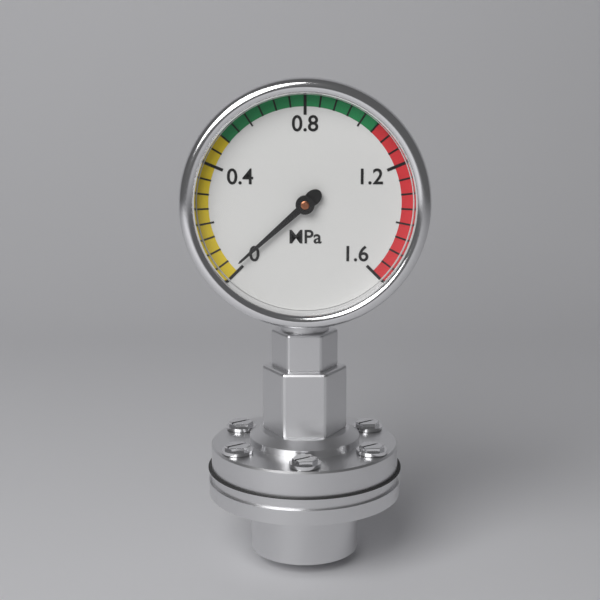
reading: 0.02 MPa
